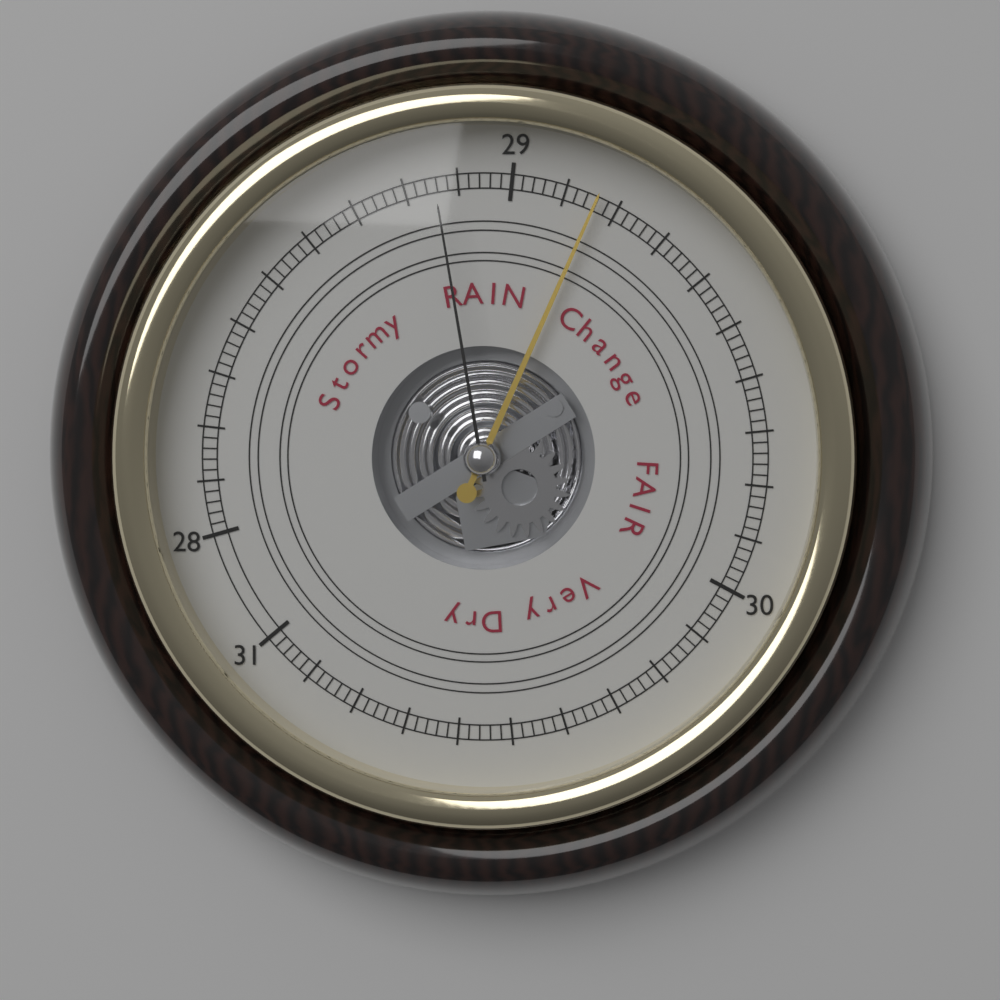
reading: 29.16 (no unit)
